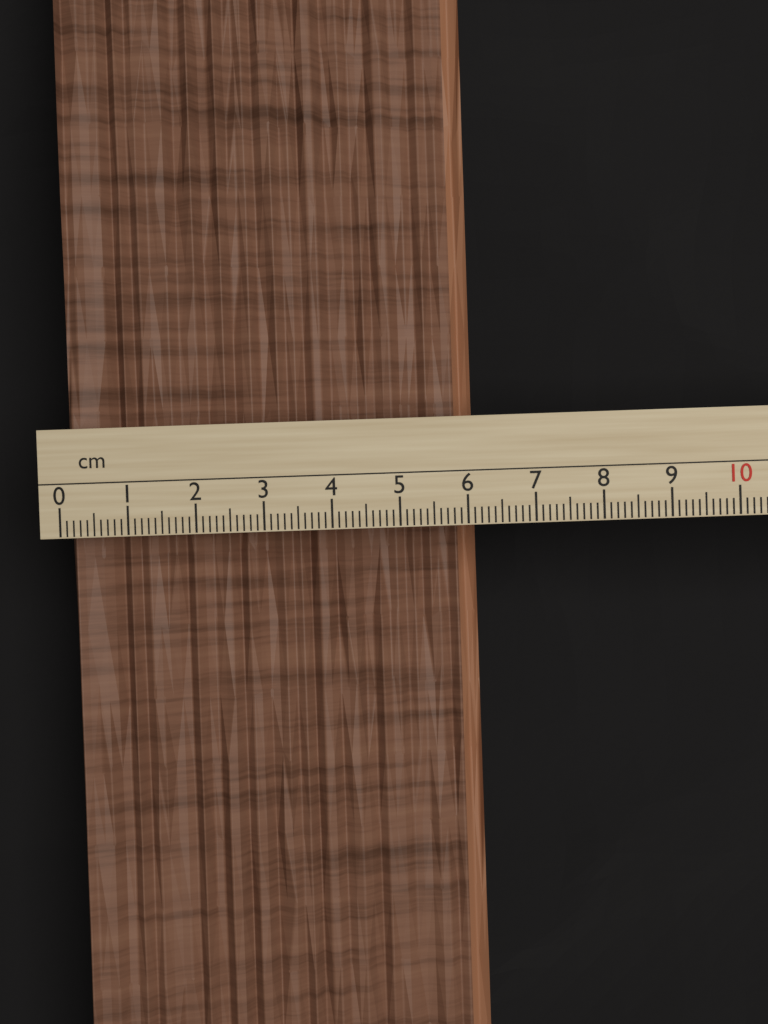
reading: 6.2 cm
